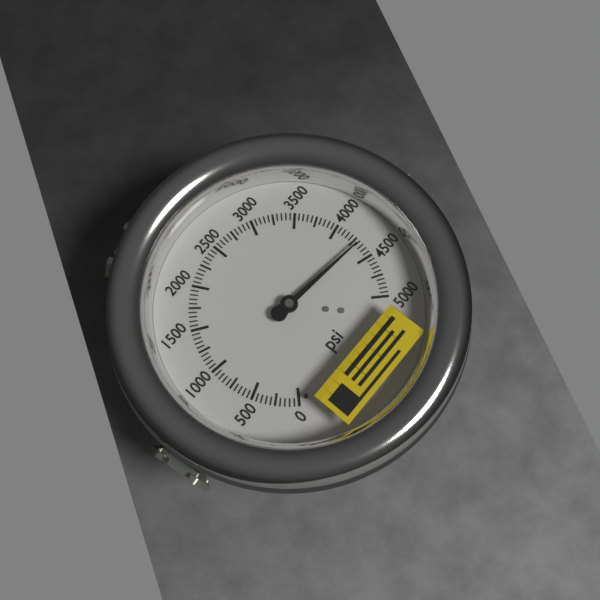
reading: 4300 psi
